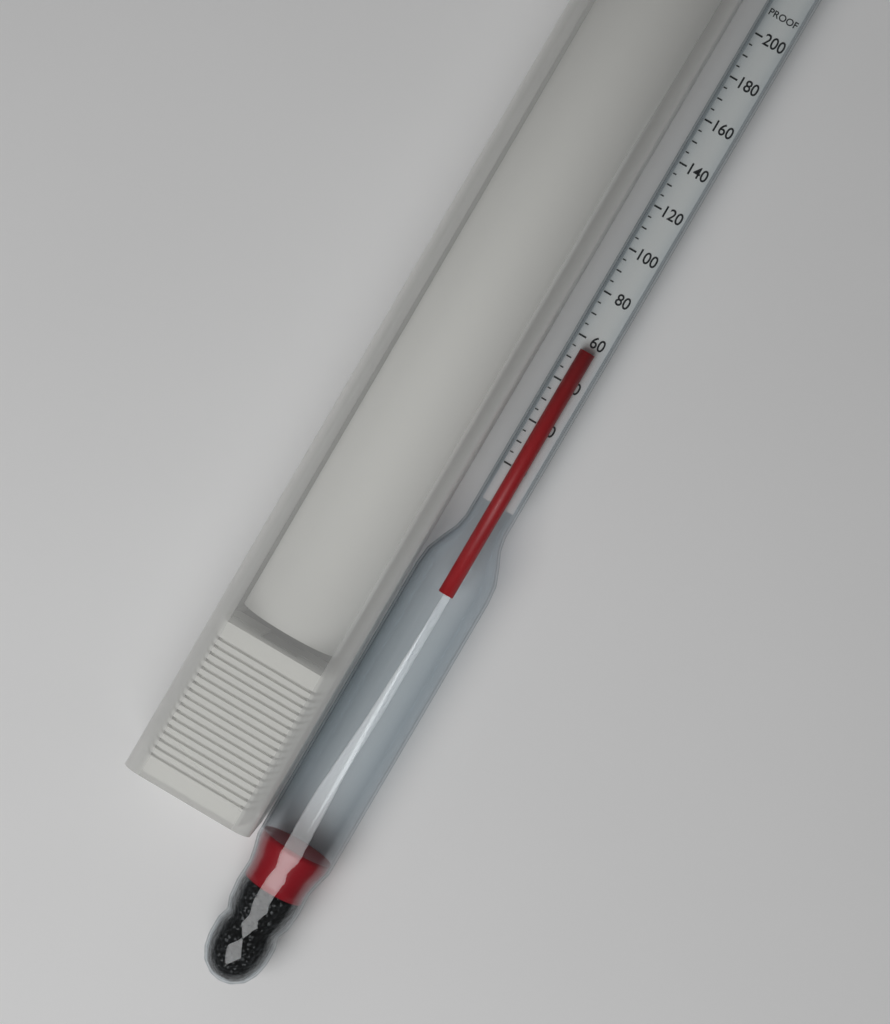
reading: 55 proof
